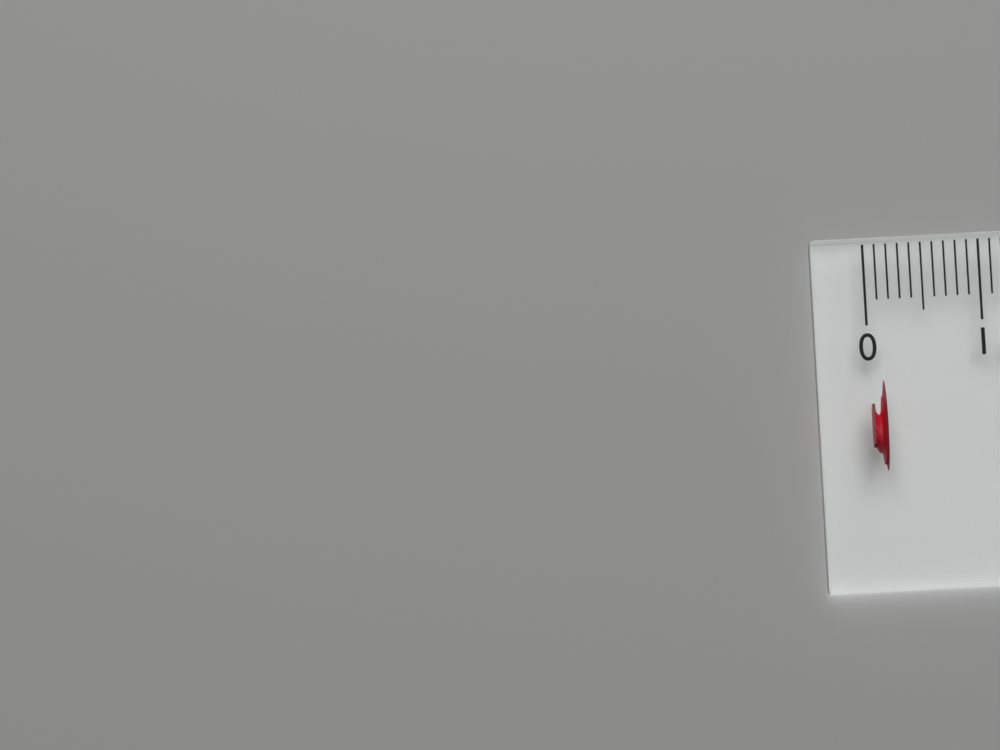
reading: 0.1 cm
